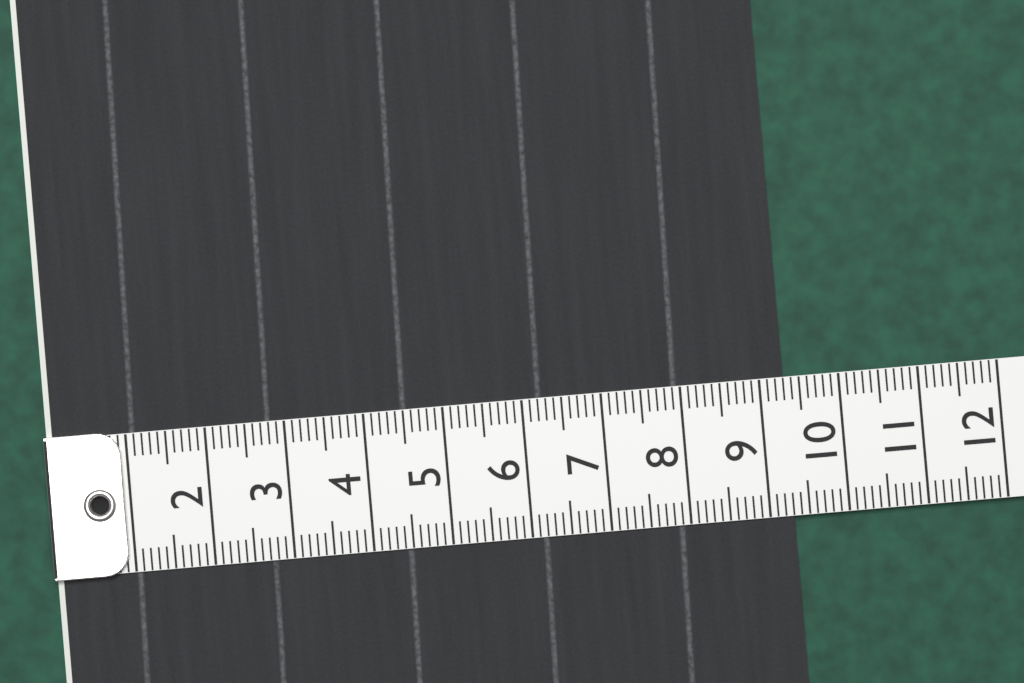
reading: 9.3 (no unit)
